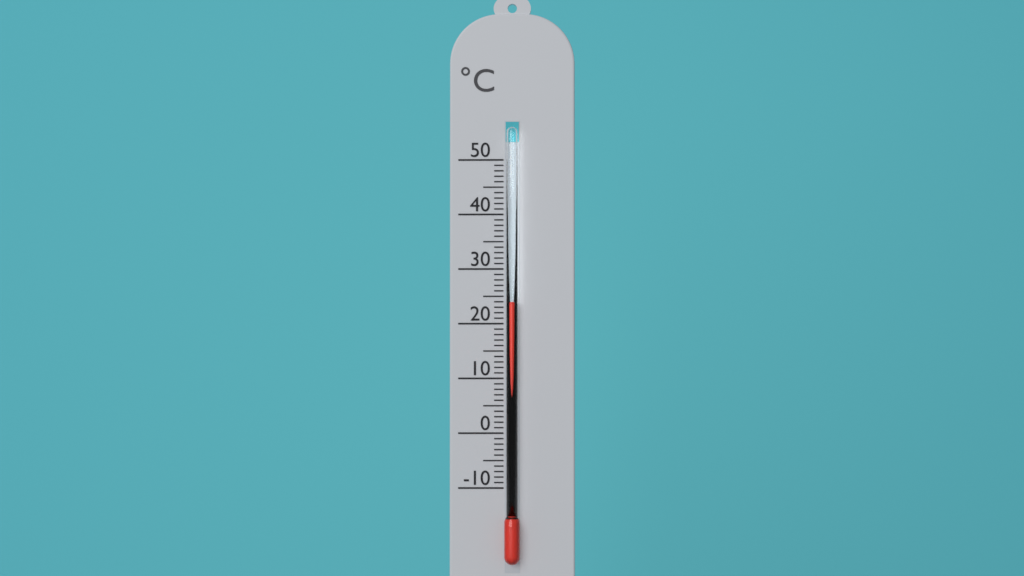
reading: 24 °C
